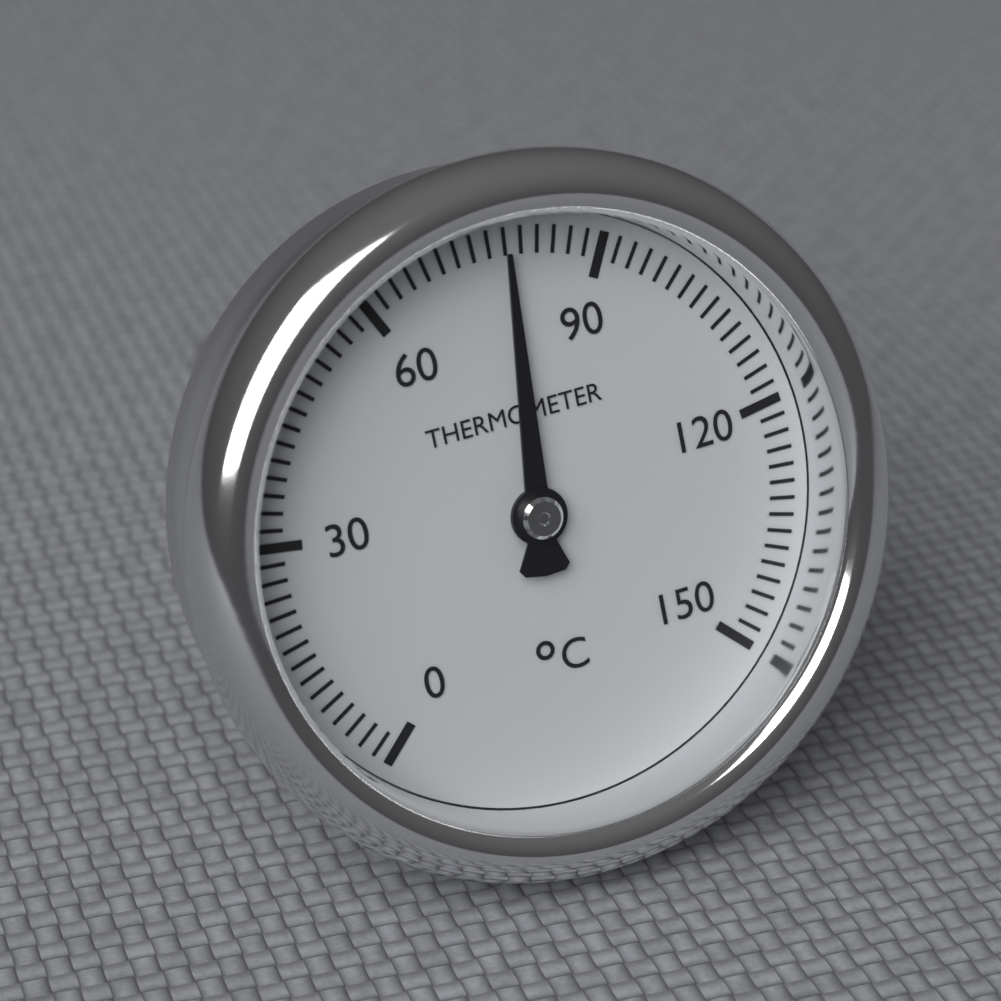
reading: 78 °C
